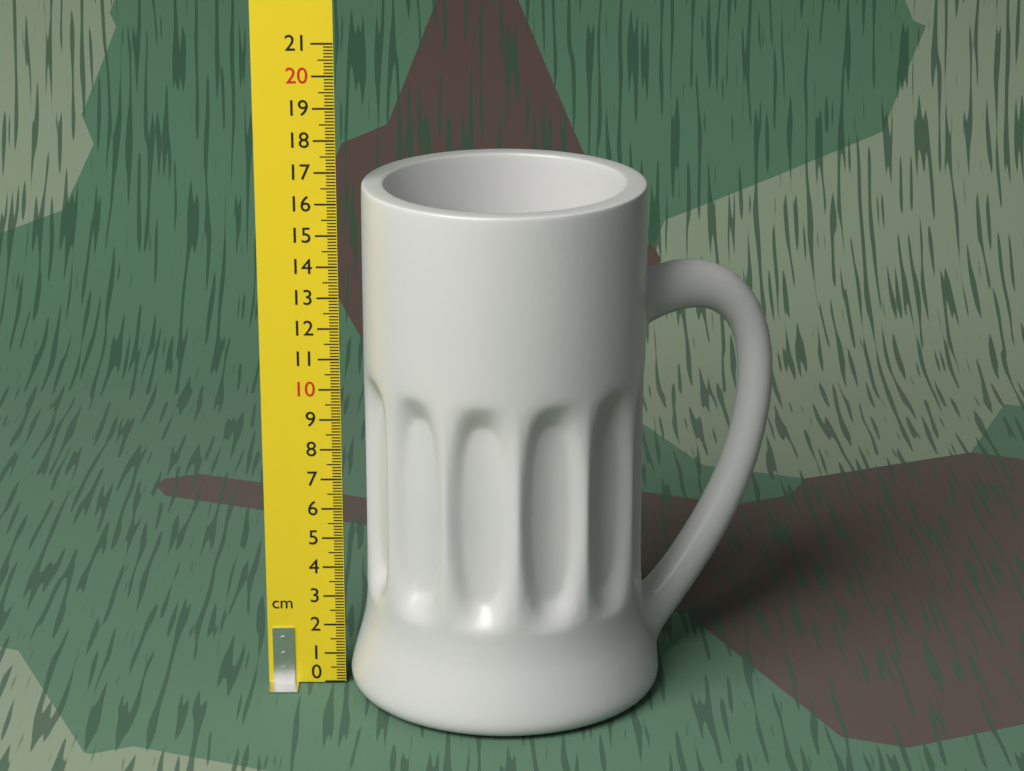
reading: 16.6 cm
